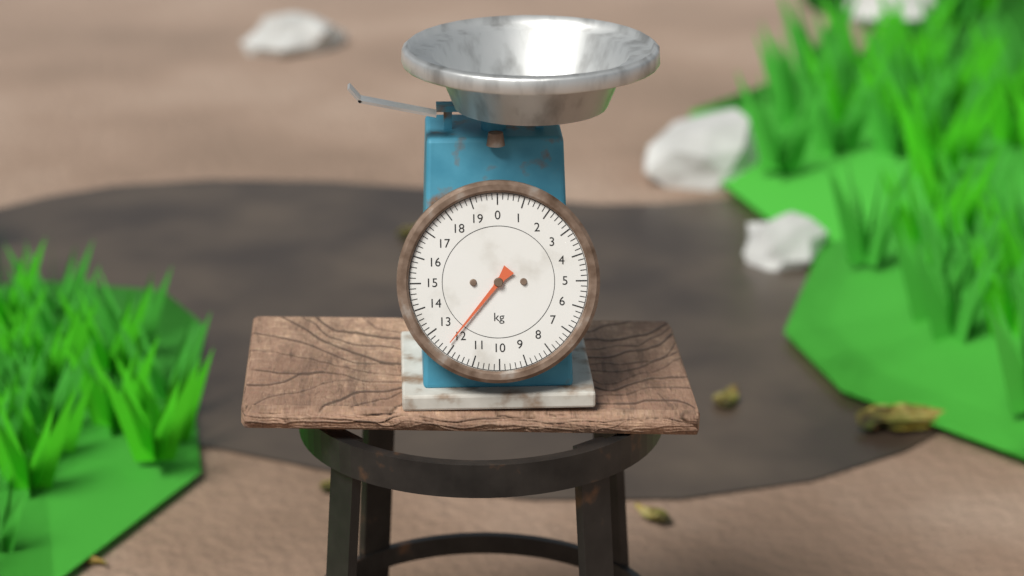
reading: 12.2 kg
